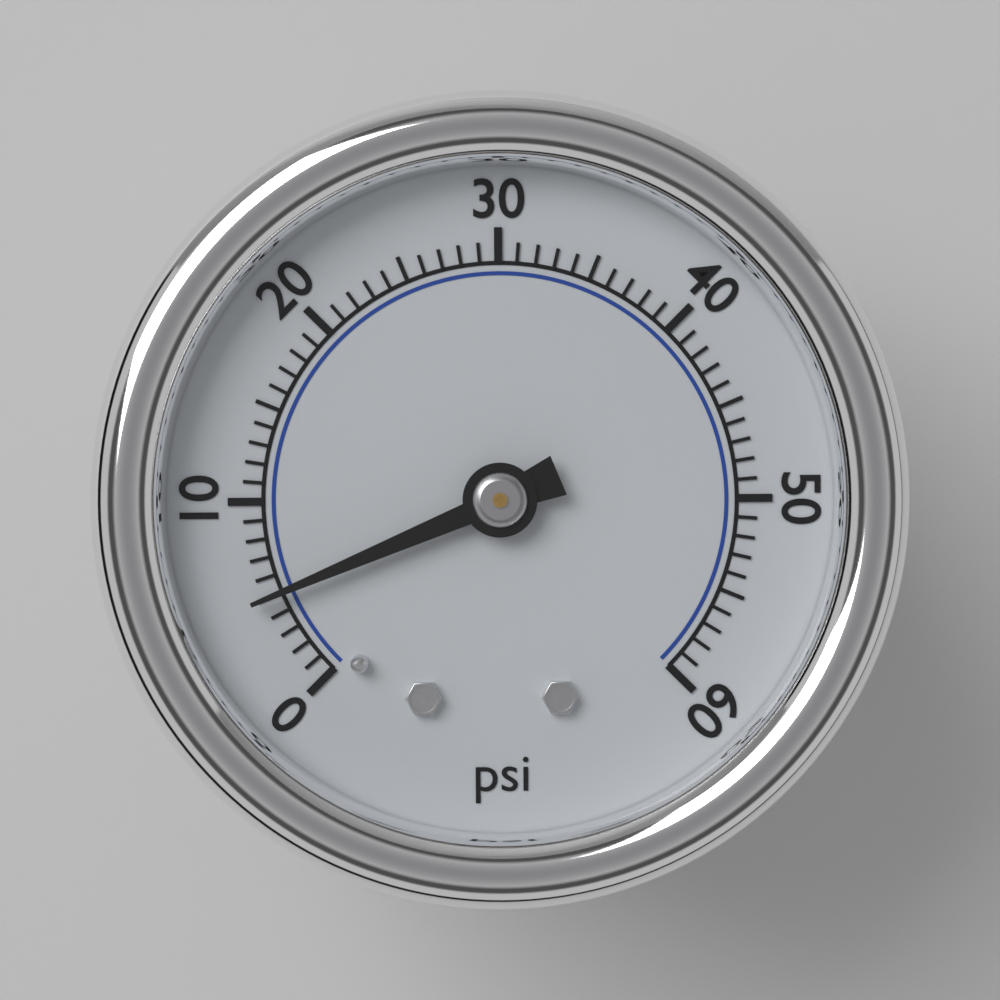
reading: 5 psi
